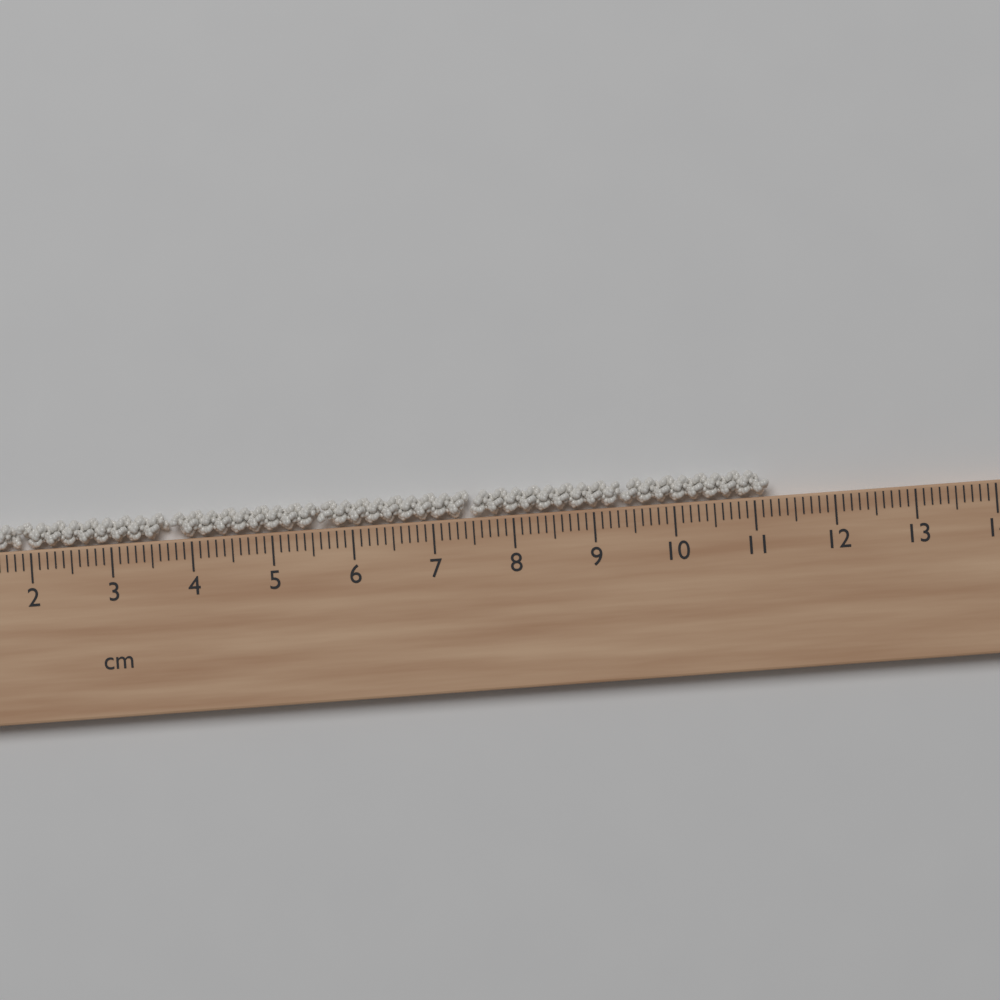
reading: 11.2 cm
